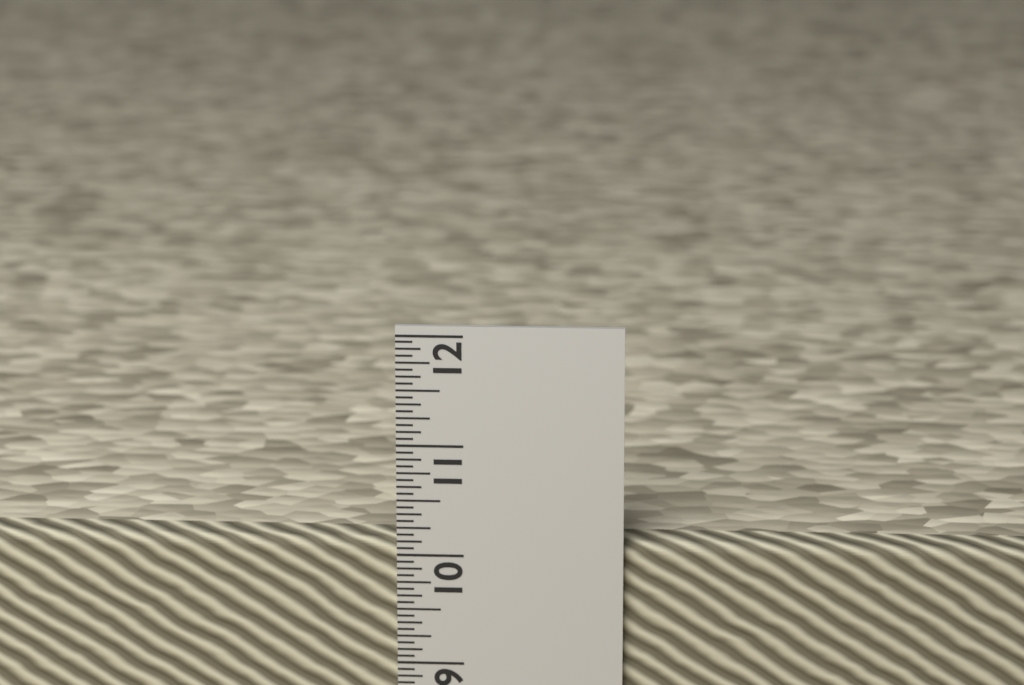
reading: 10.1250 in
